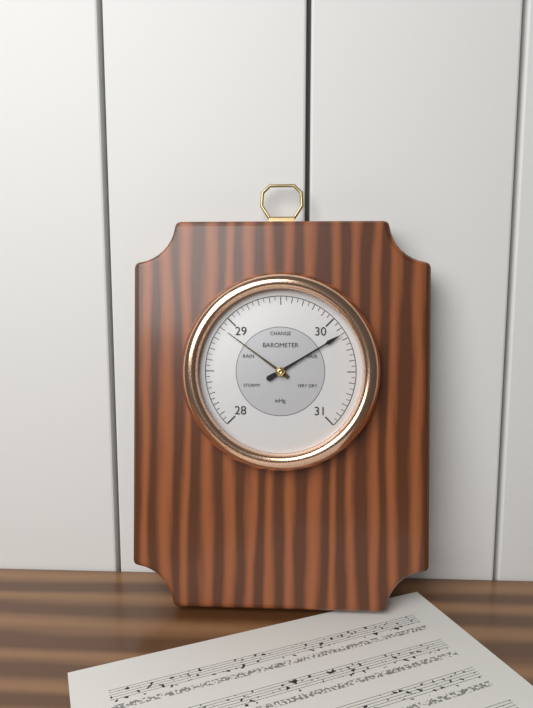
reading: 30.15 inHg
